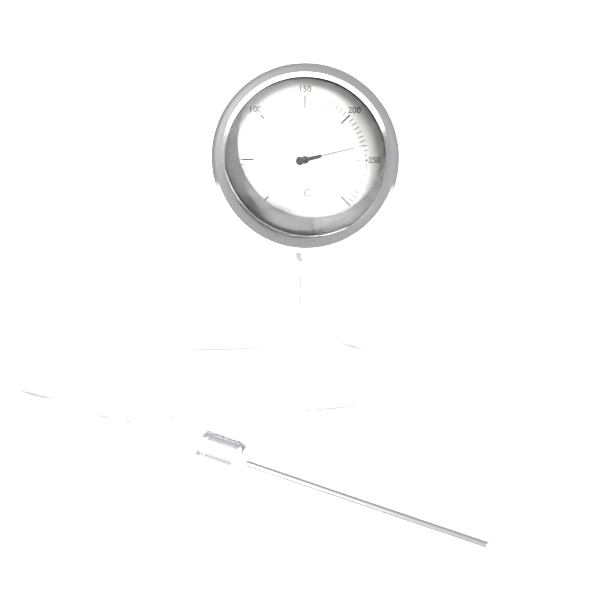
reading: 235 °C
